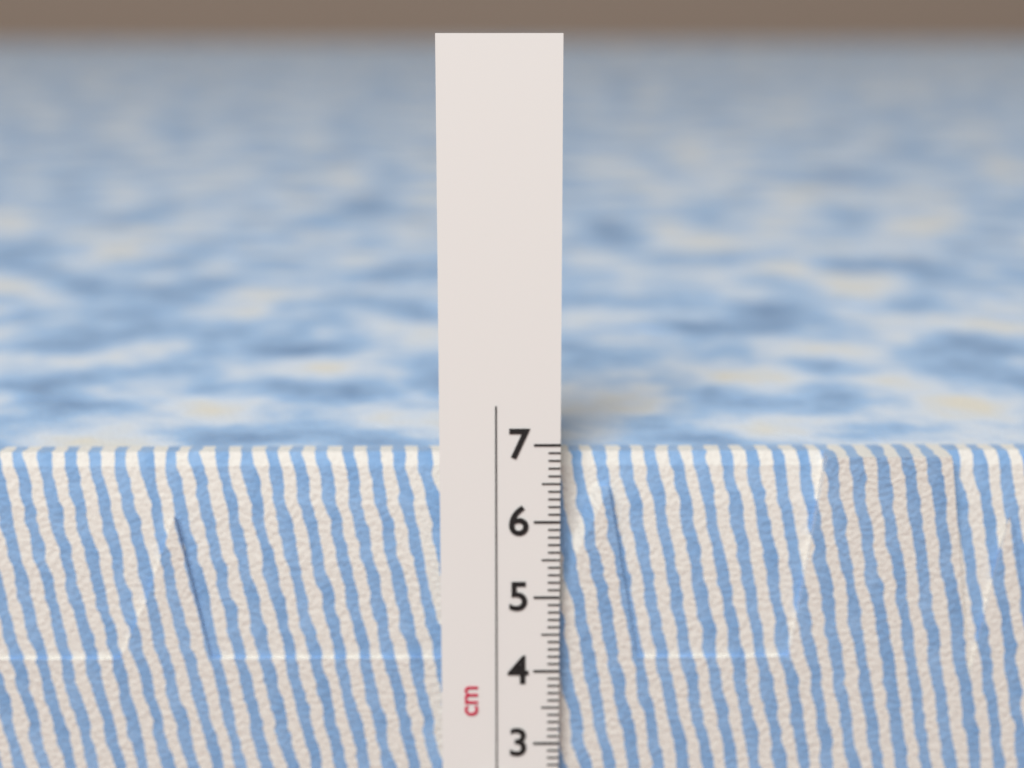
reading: 6.8 cm
